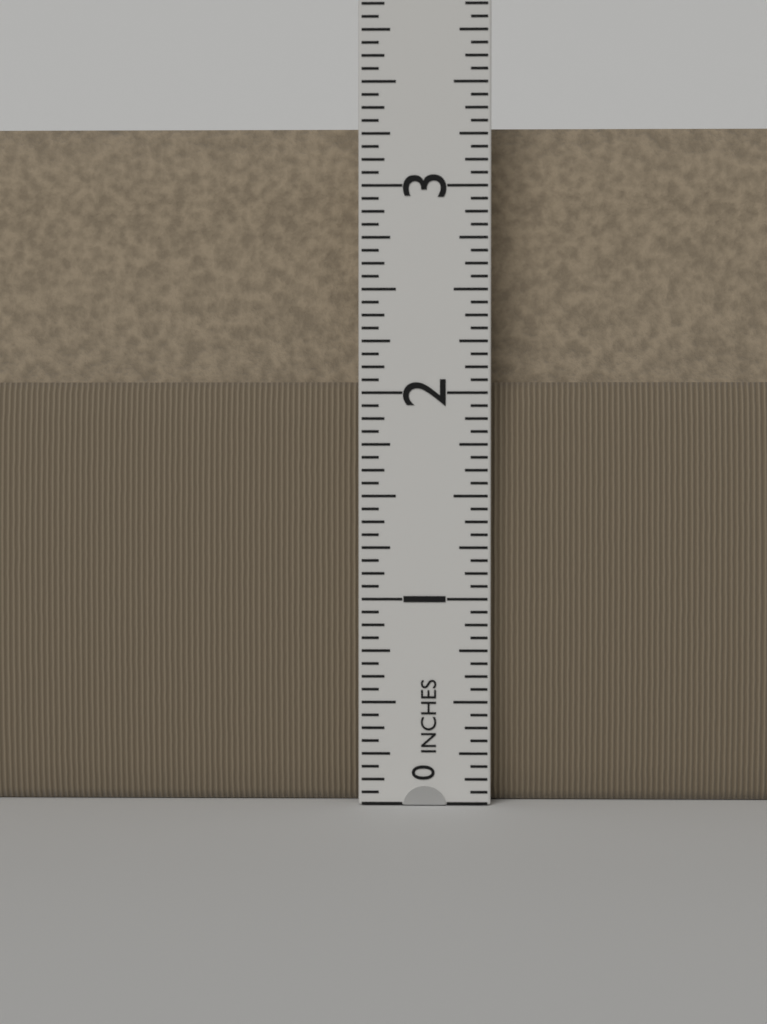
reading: 3.3125 in
